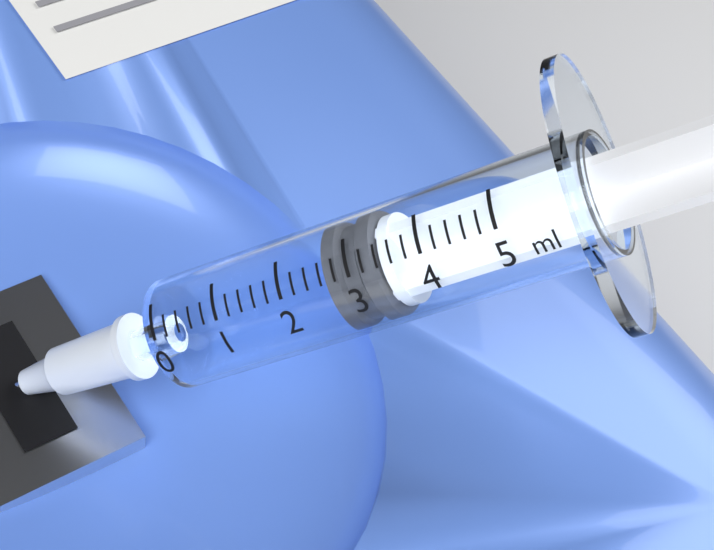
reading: 2.6 ml
